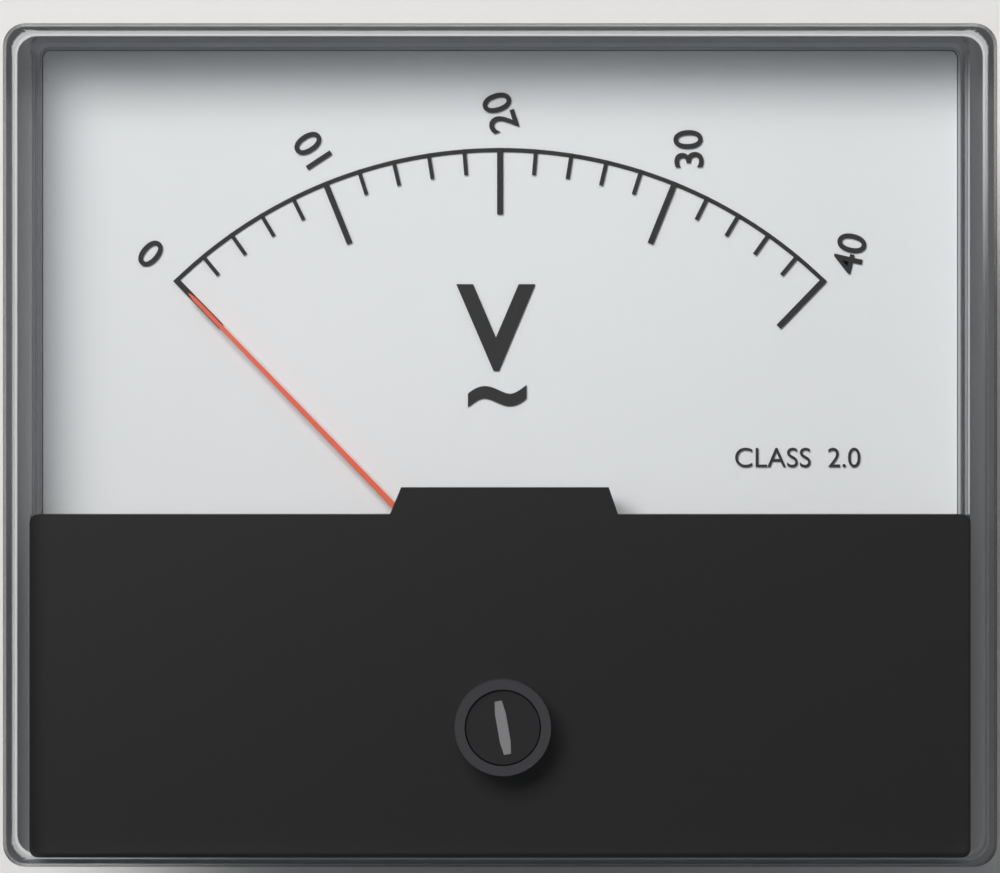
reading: 0 V
